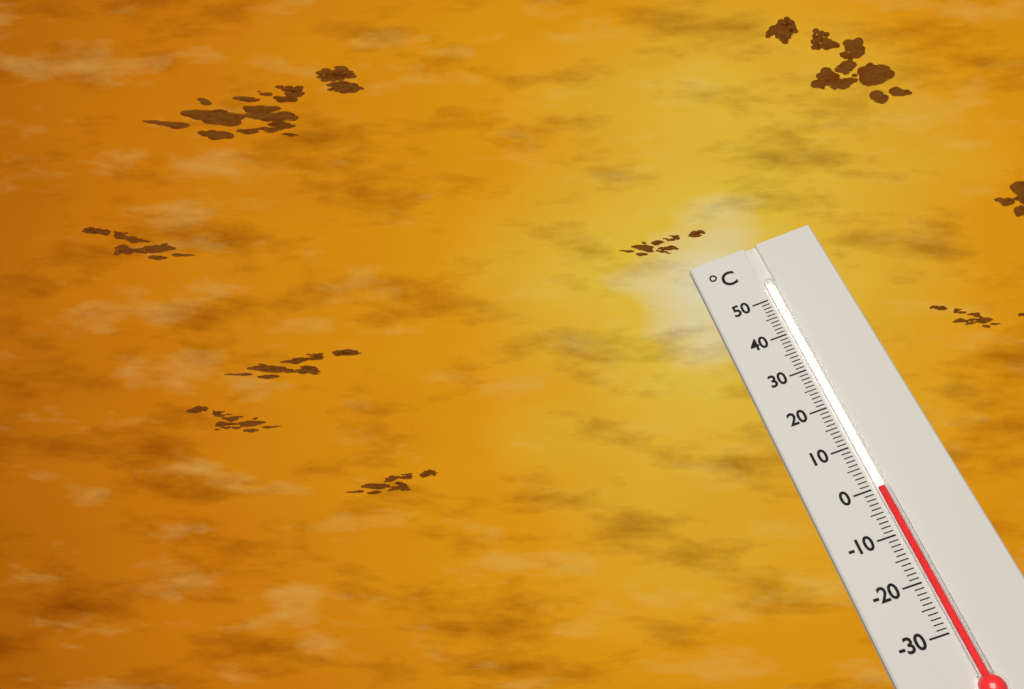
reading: 0 °C
